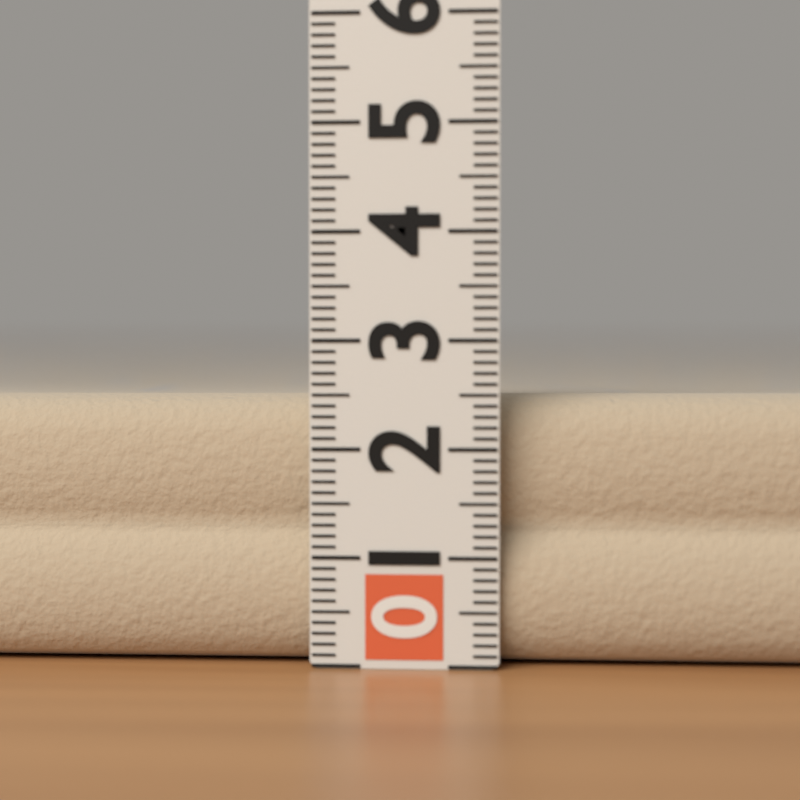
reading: 2.5 (no unit)
